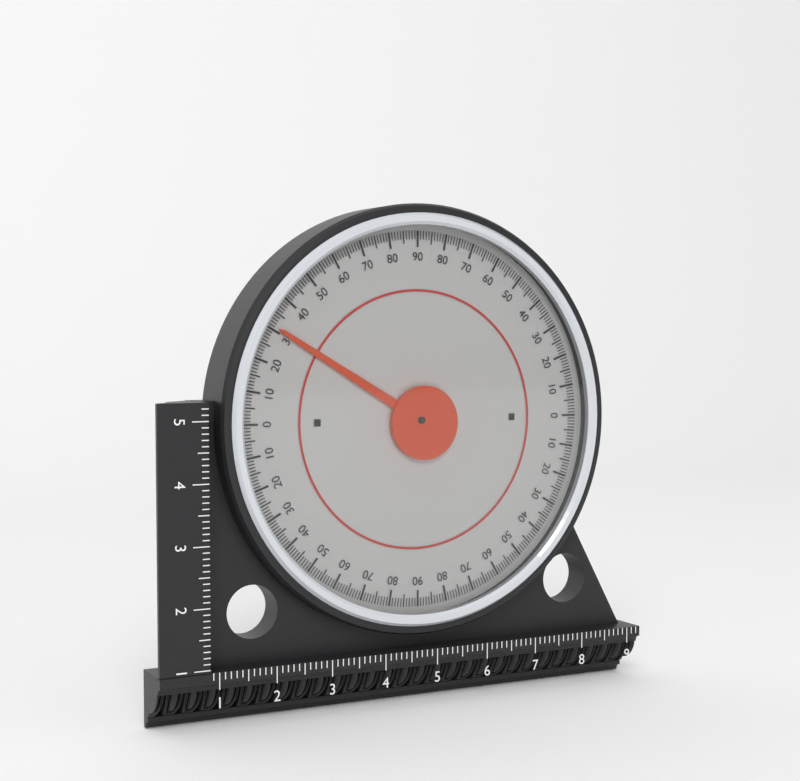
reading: 31 (no unit)
